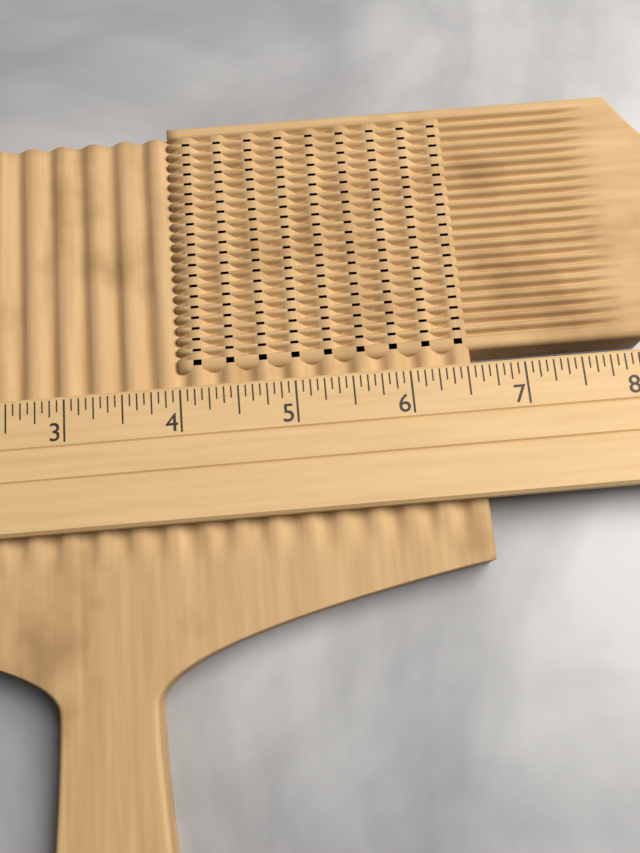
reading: 6.5625 (no unit)
